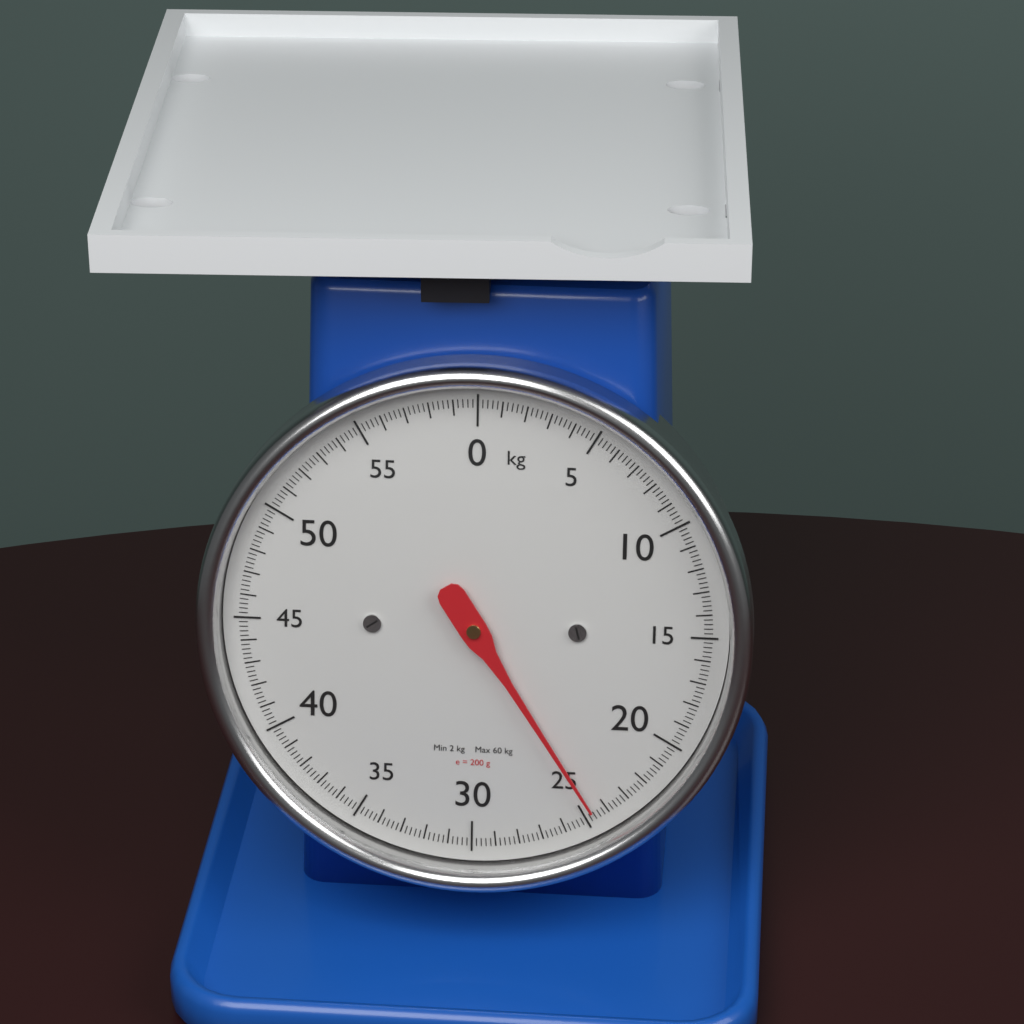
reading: 24.6 kg
